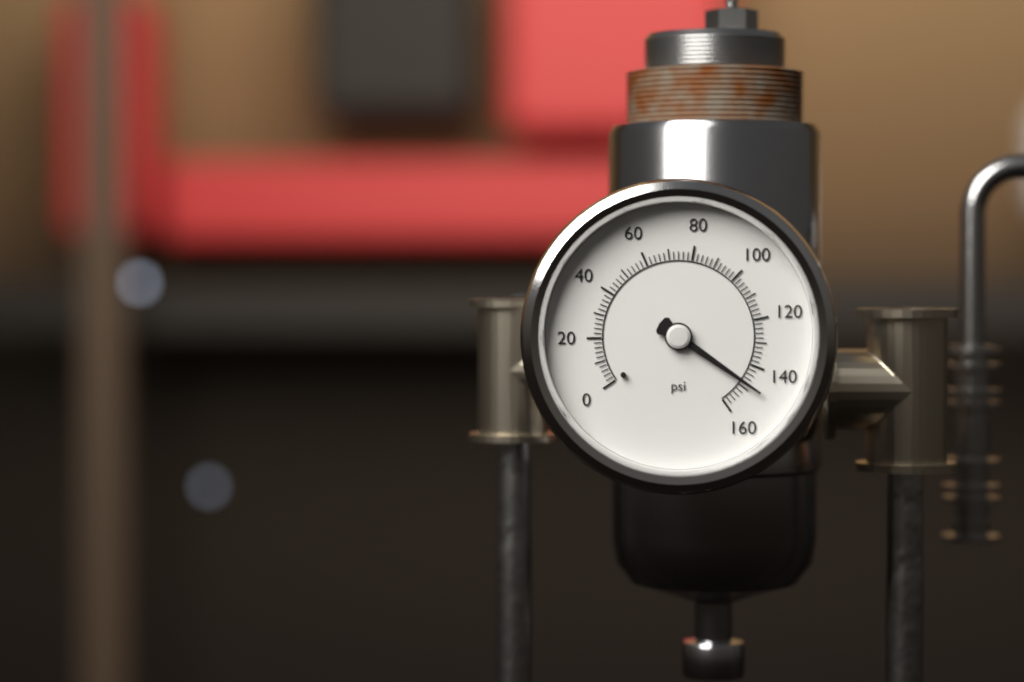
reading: 148 psi
